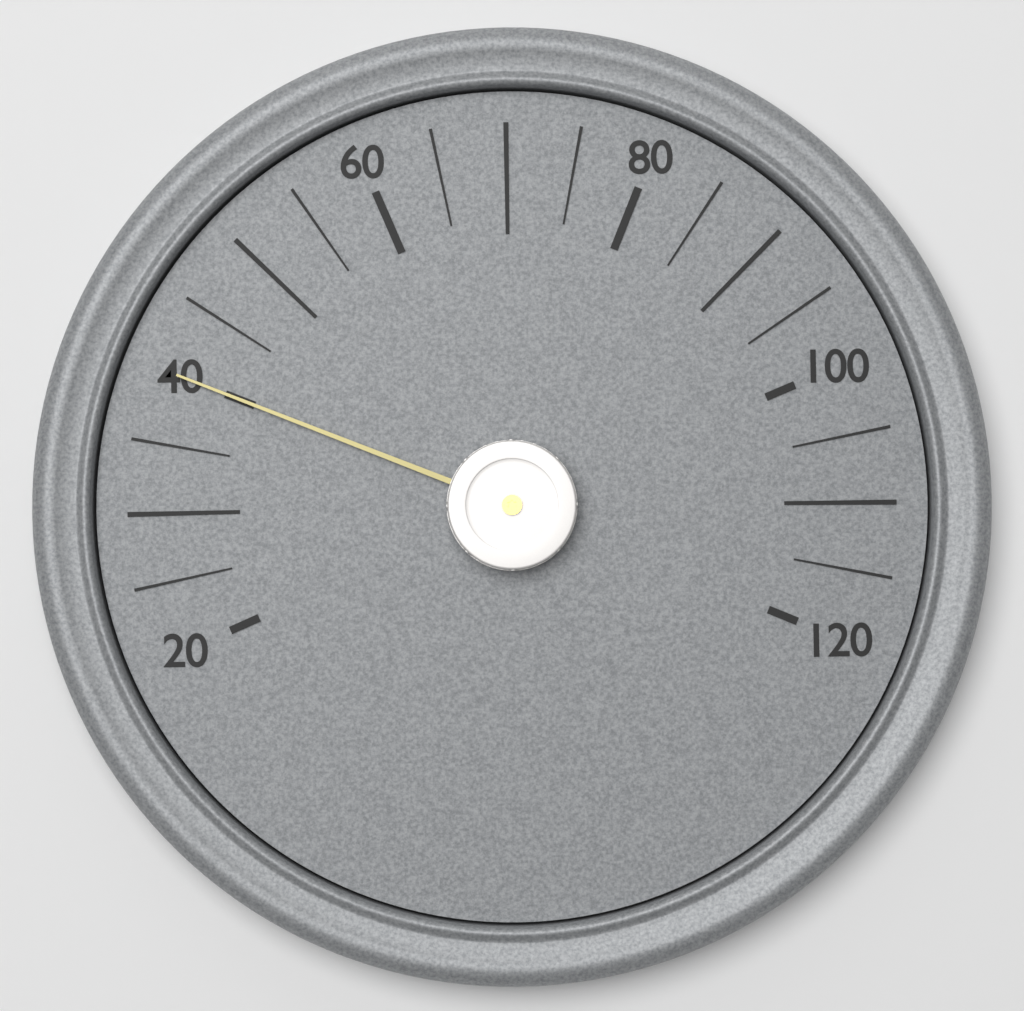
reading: 40 (no unit)
